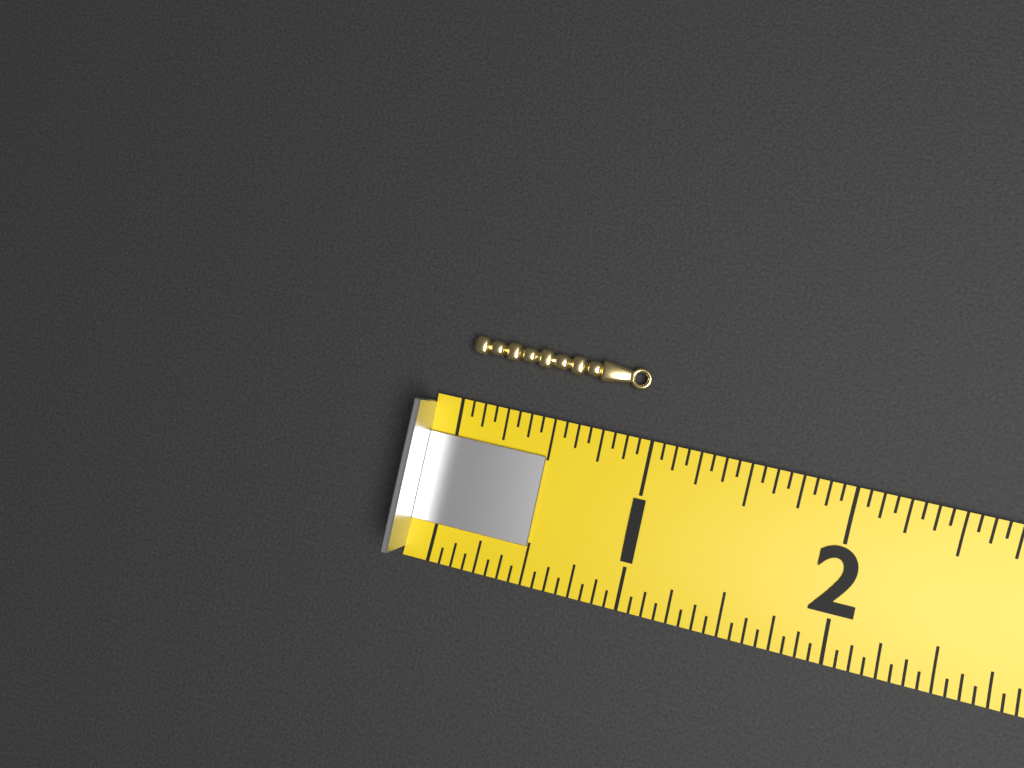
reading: 0.9375 (no unit)
